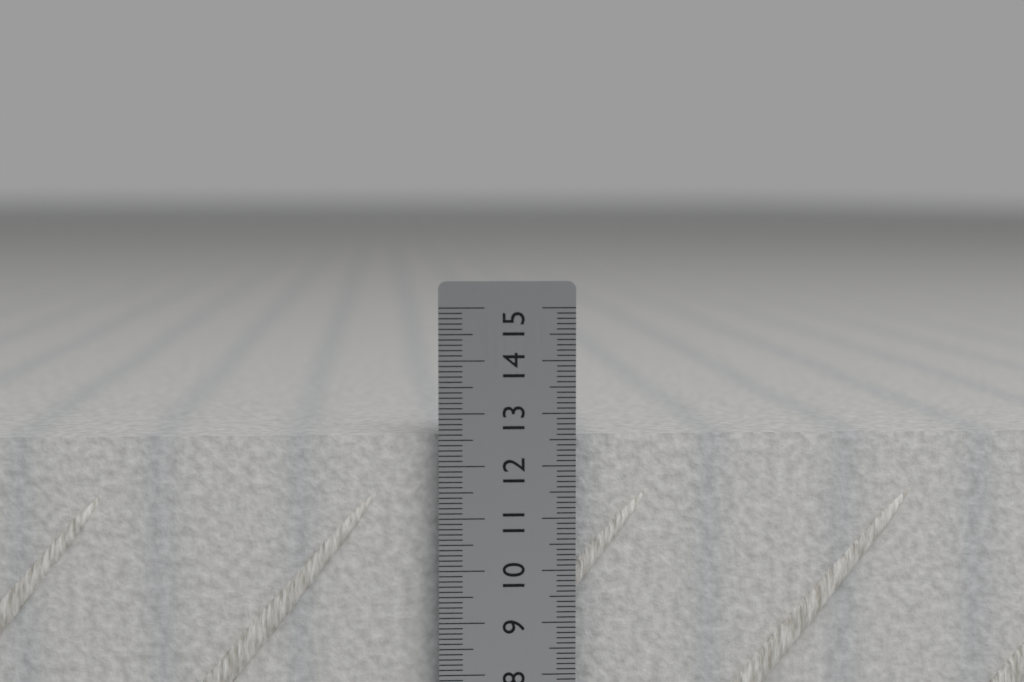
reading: 12.6 cm
